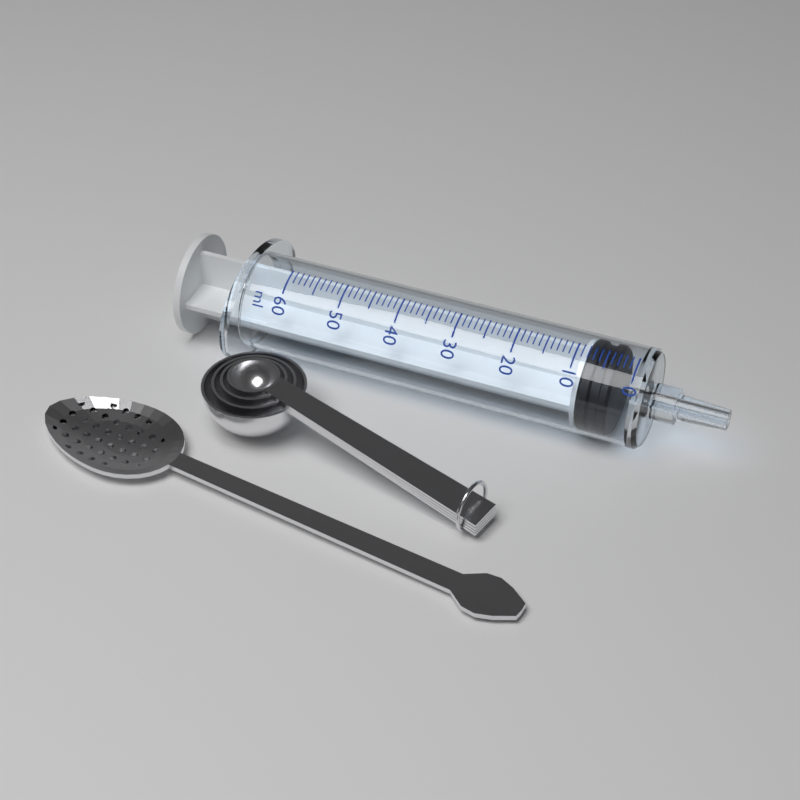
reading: 3 ml
